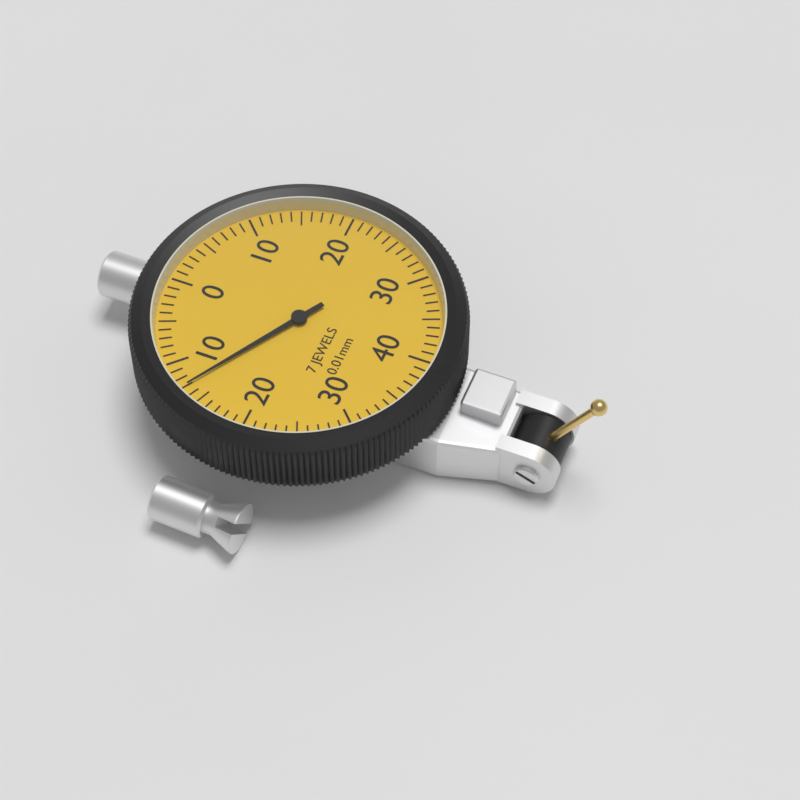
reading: 0.13 mm
